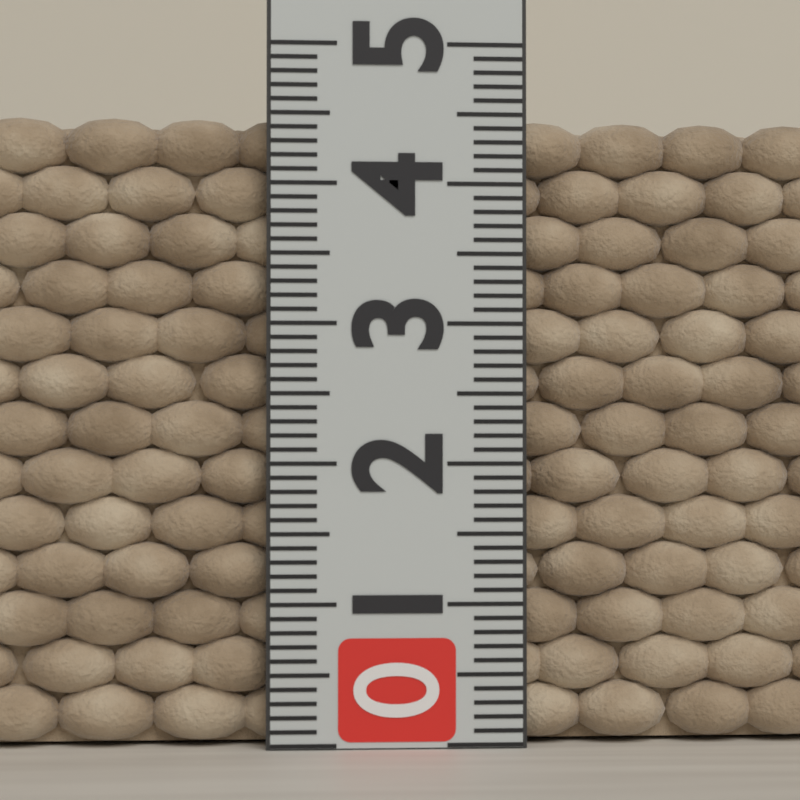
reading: 4.5 (no unit)
